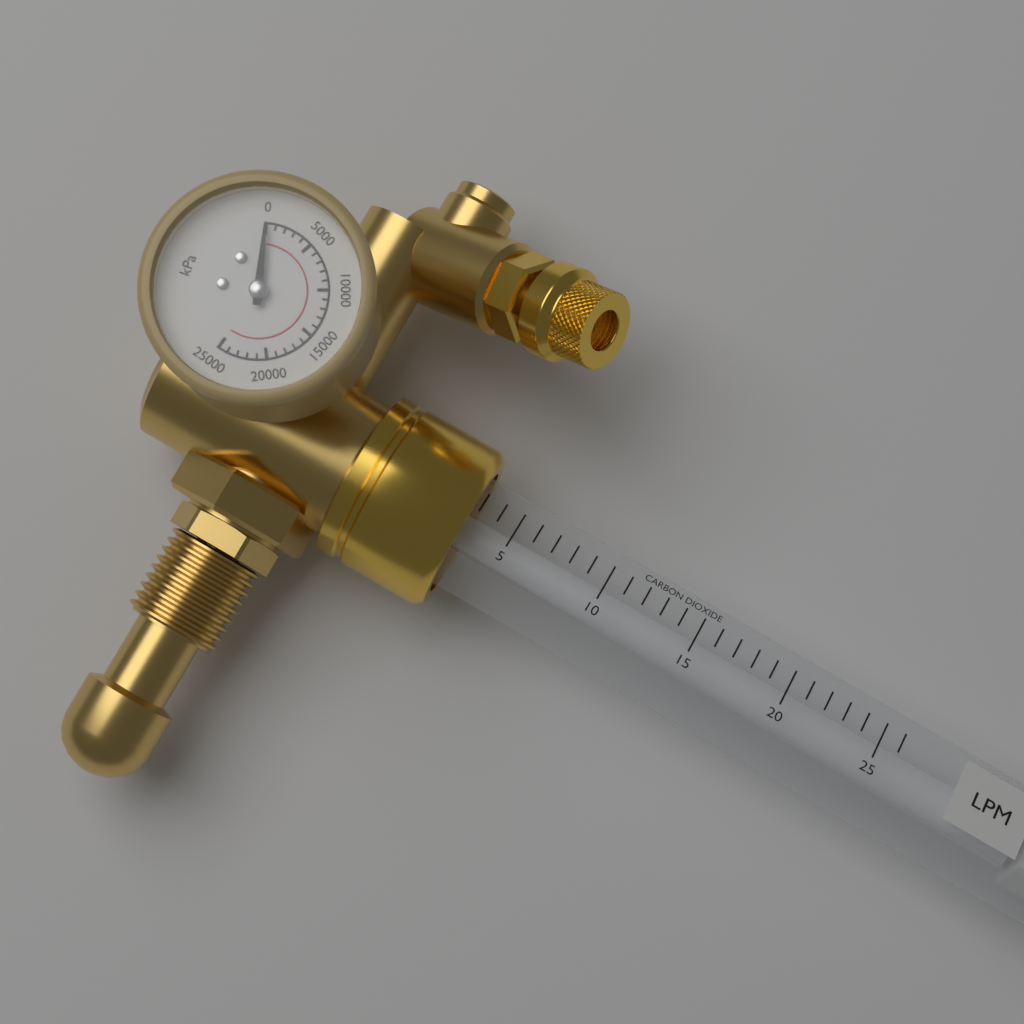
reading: 0 kPa
